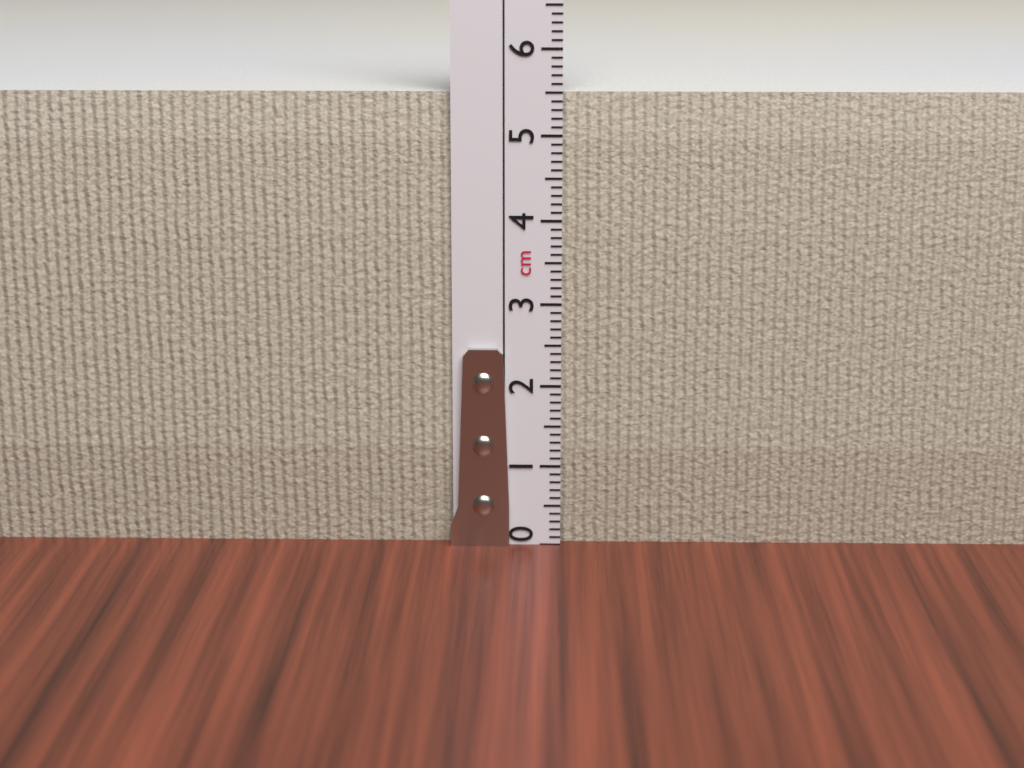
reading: 5.5 cm
